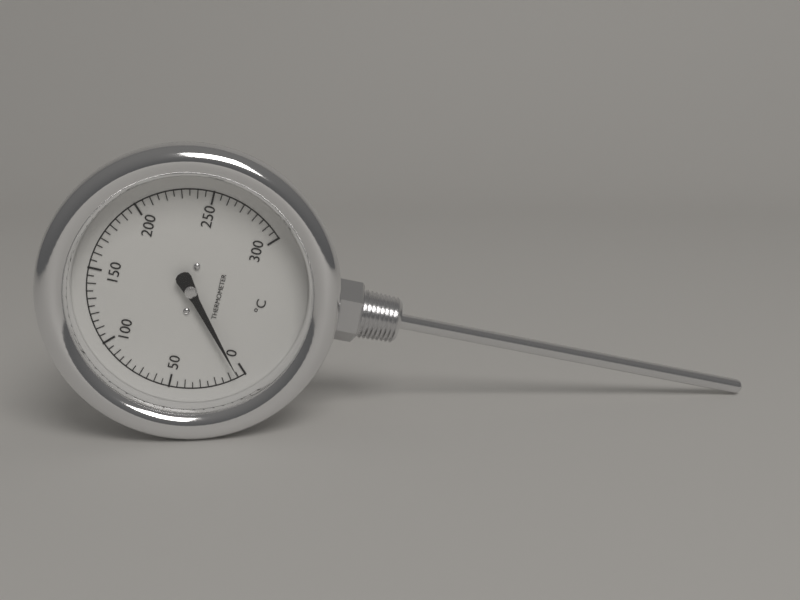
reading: 5 °C
